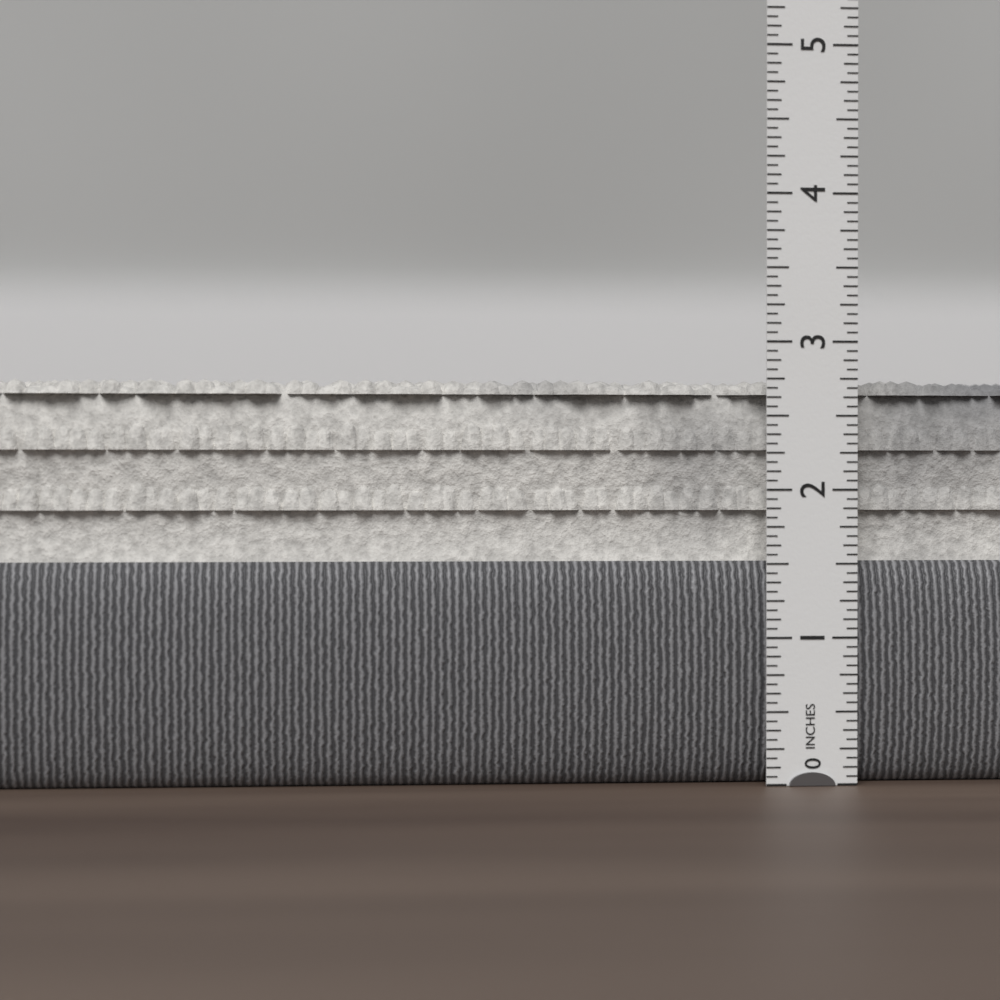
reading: 2.7500 in
